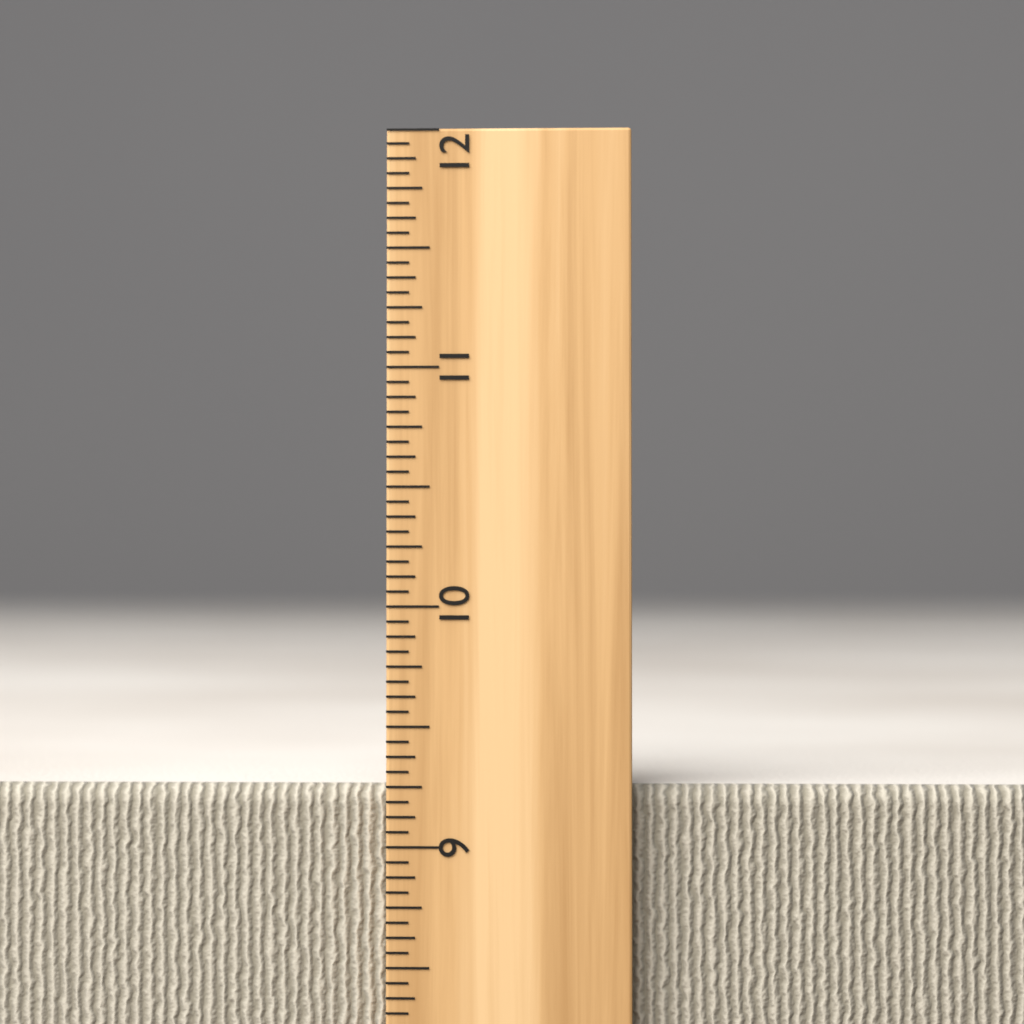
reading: 9.2500 inch
